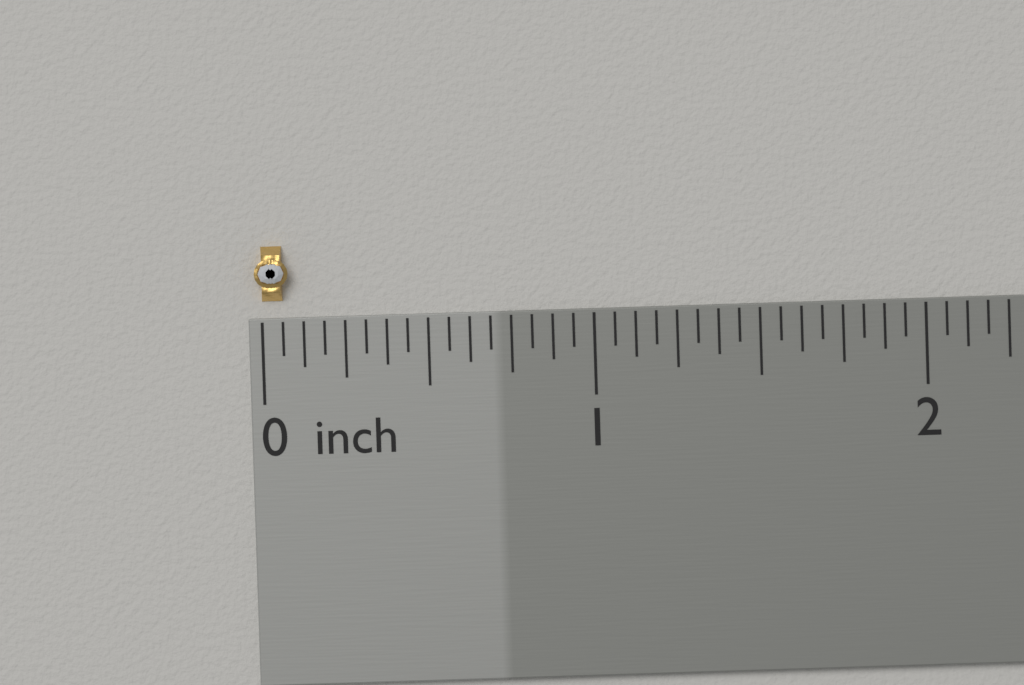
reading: 0.0625 inch
